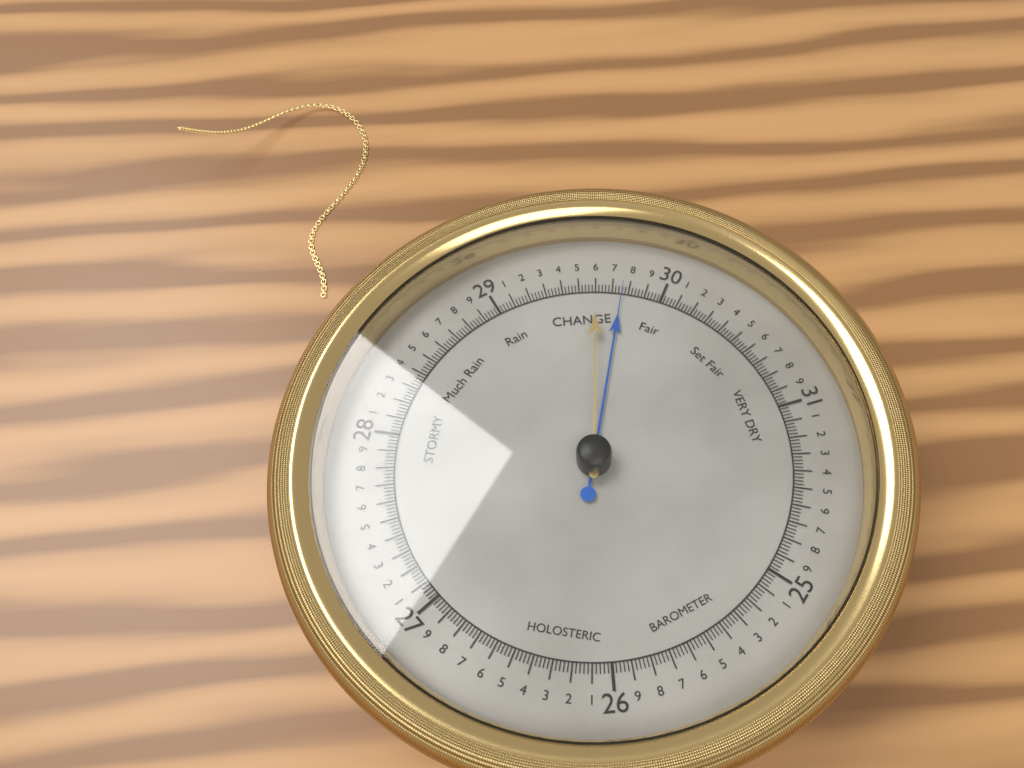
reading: 29.76 (no unit)
